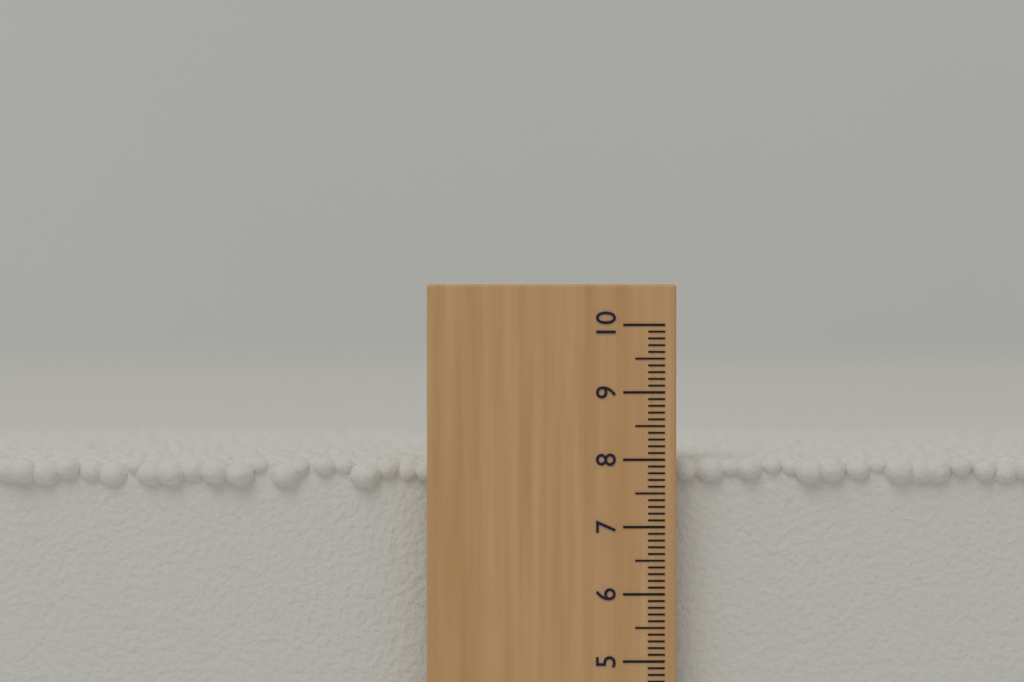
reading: 8.0 (no unit)
